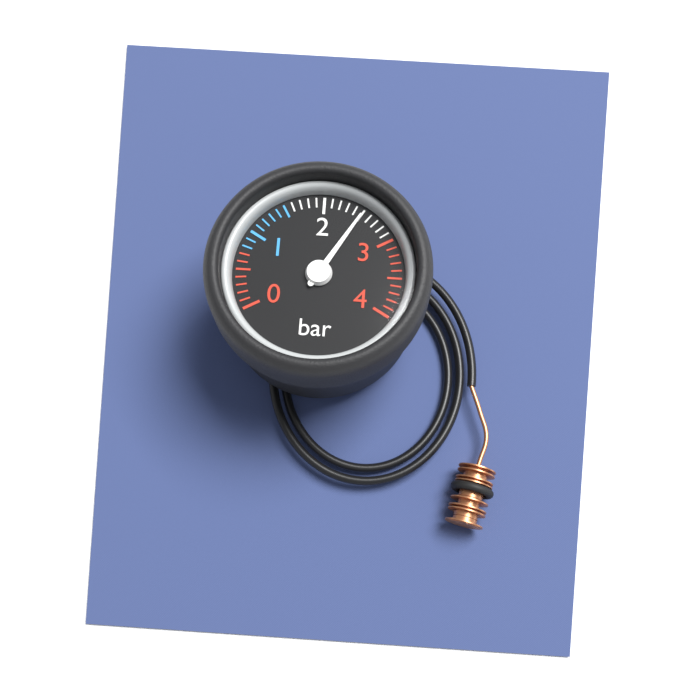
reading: 2.5 bar
